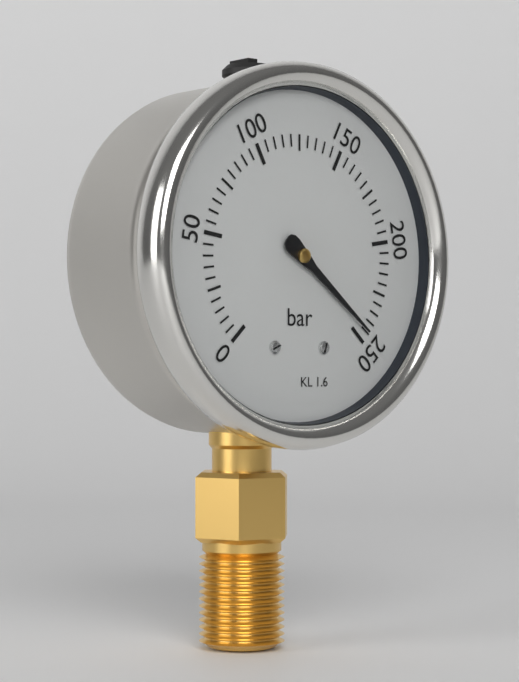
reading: 245 bar
